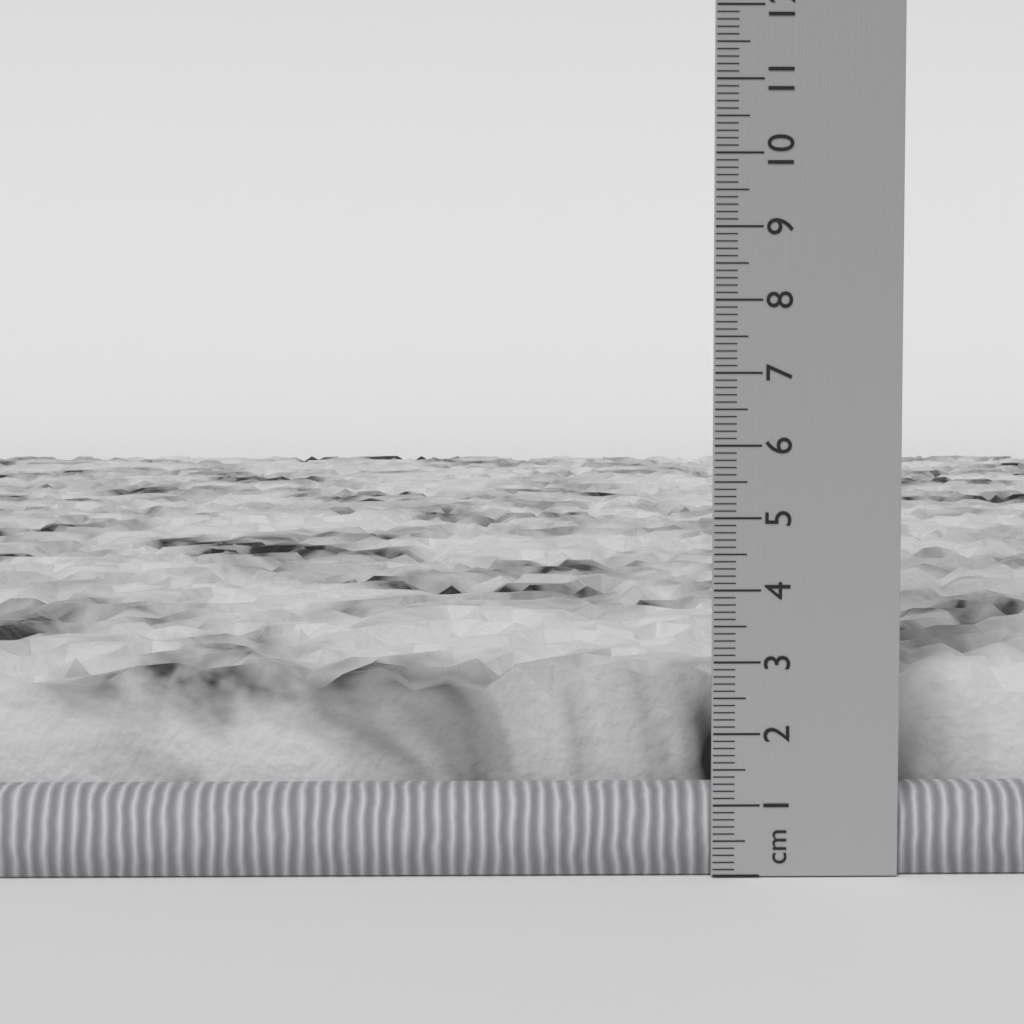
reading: 2.8 cm
